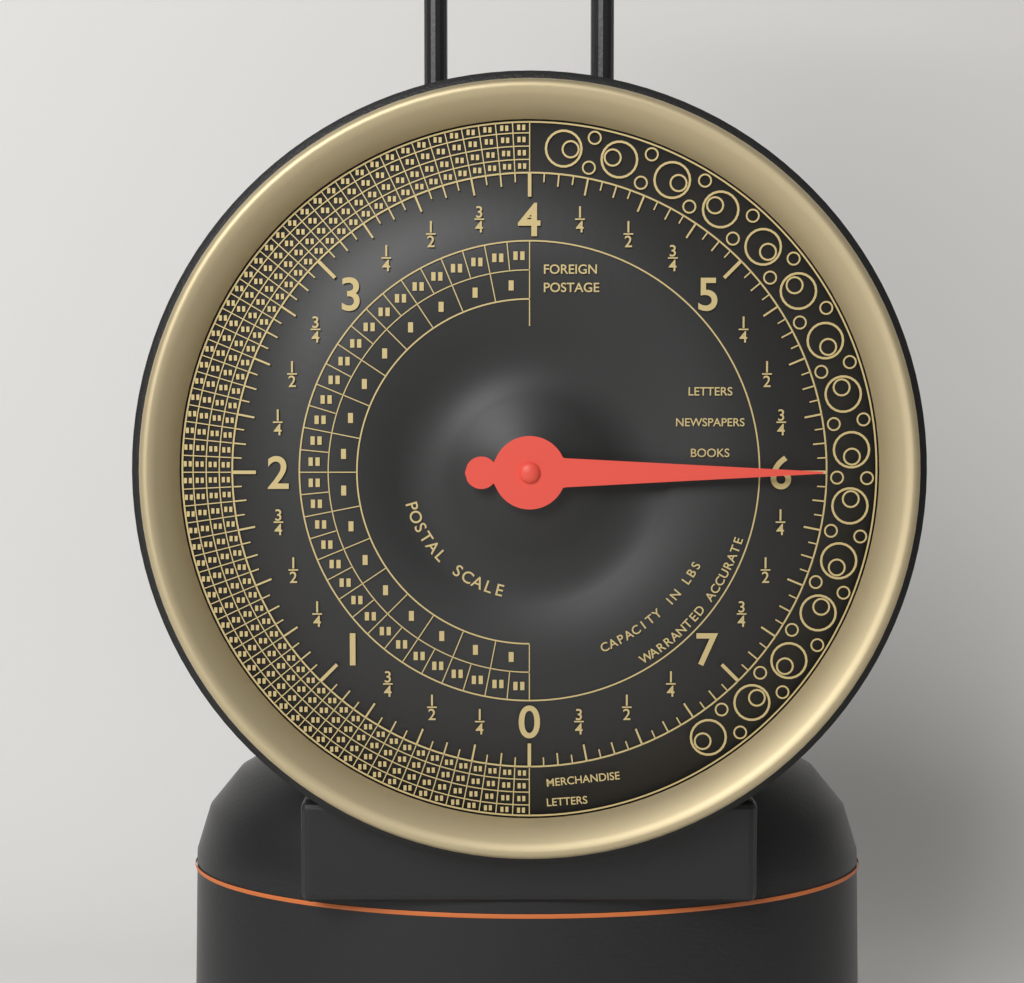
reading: 6.0000 lbs
